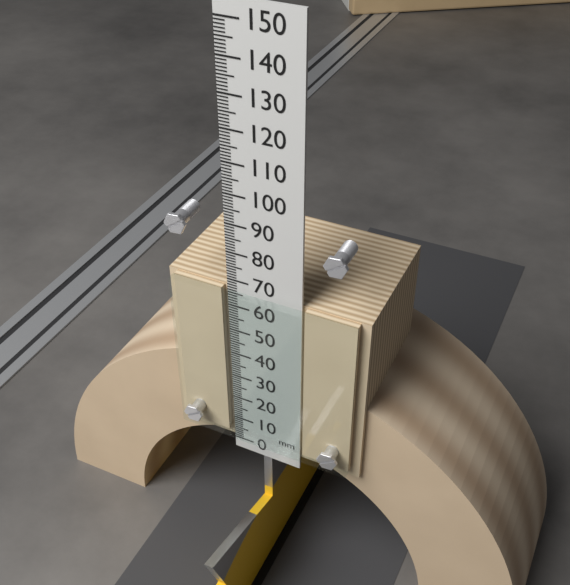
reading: 67 mm
